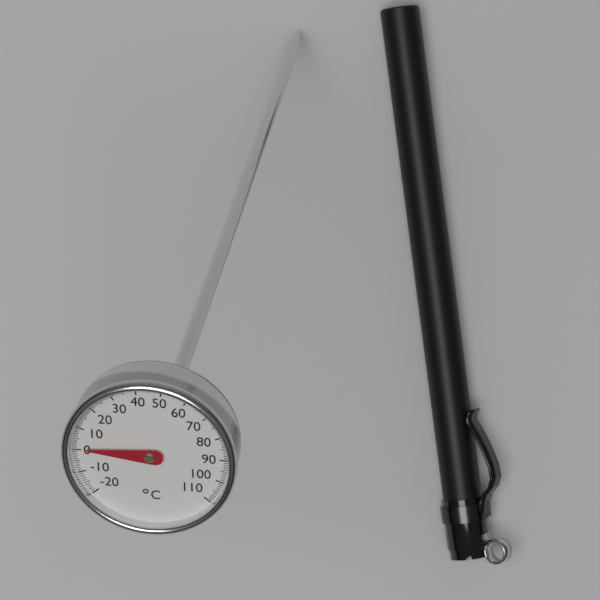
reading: 1 °C
